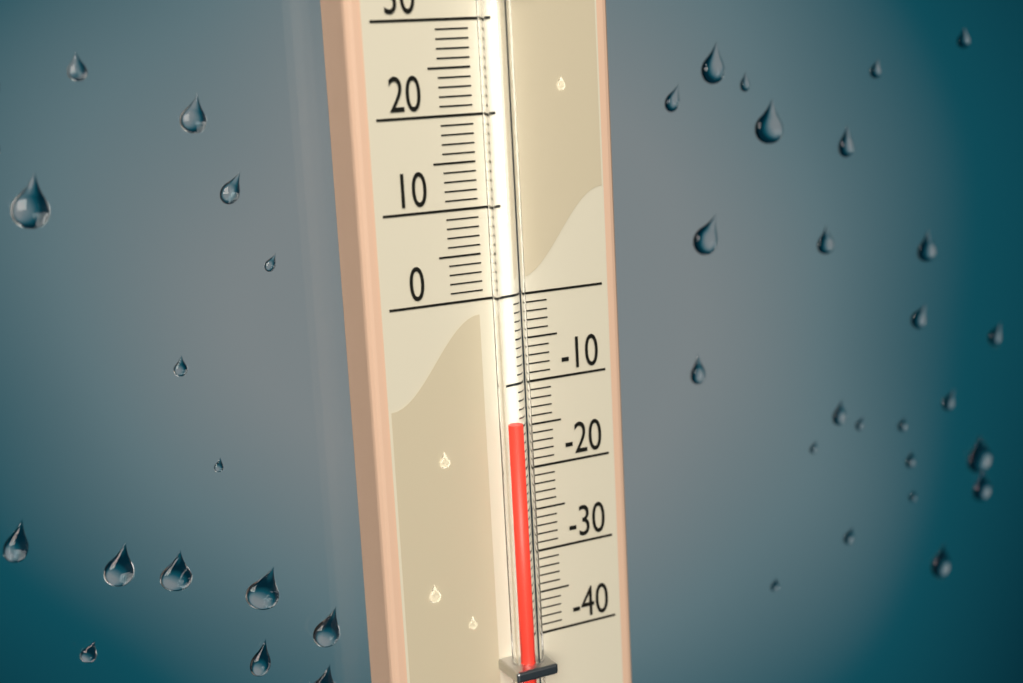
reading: -14 (no unit)
